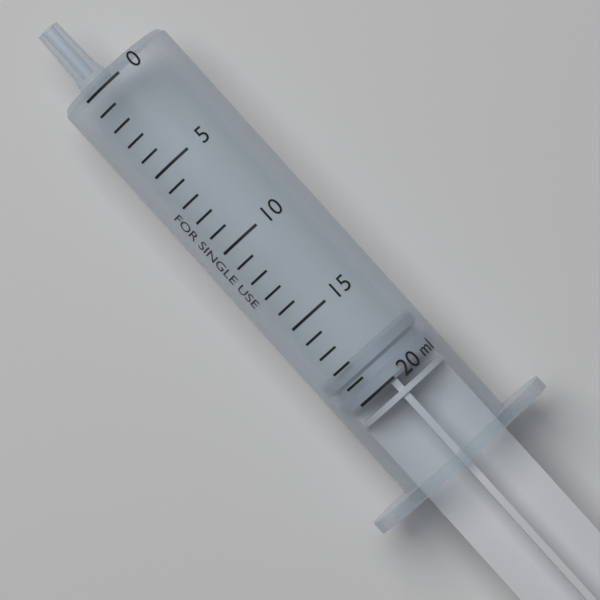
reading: 18 ml
